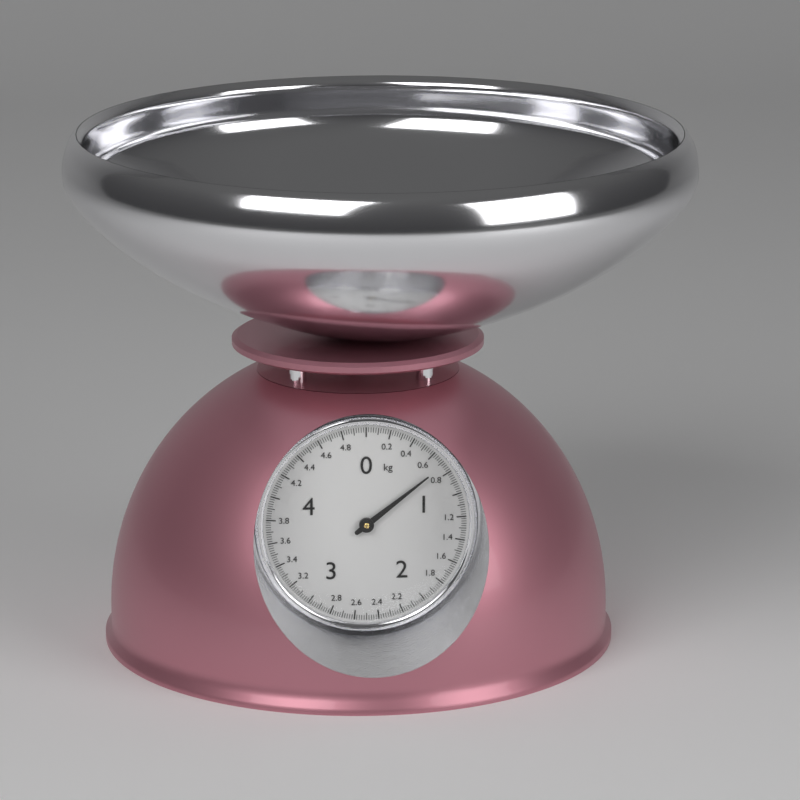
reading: 0.72 kg
